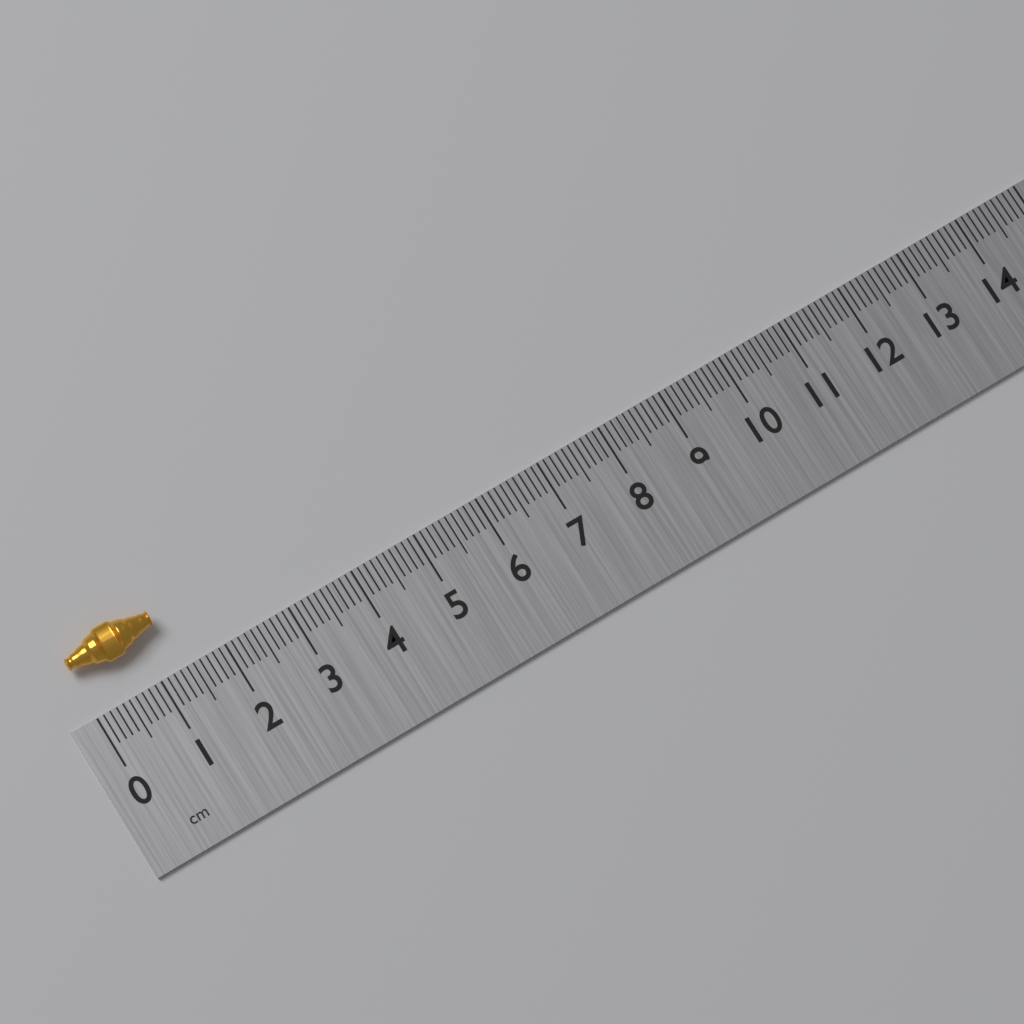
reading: 1.3 cm
